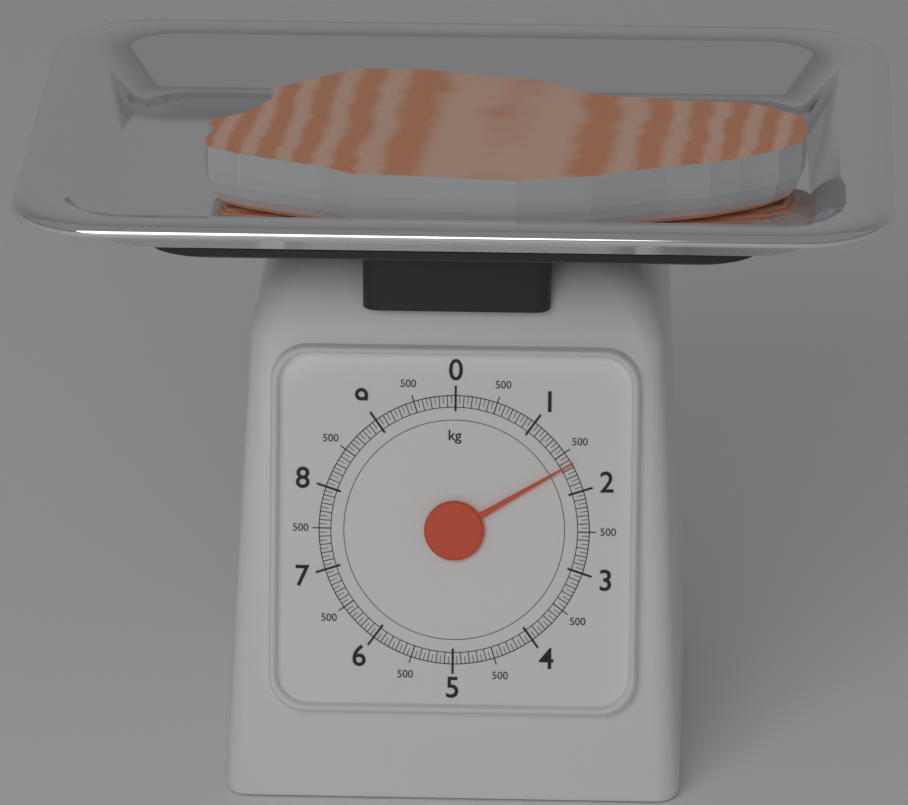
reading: 1.65 kg
